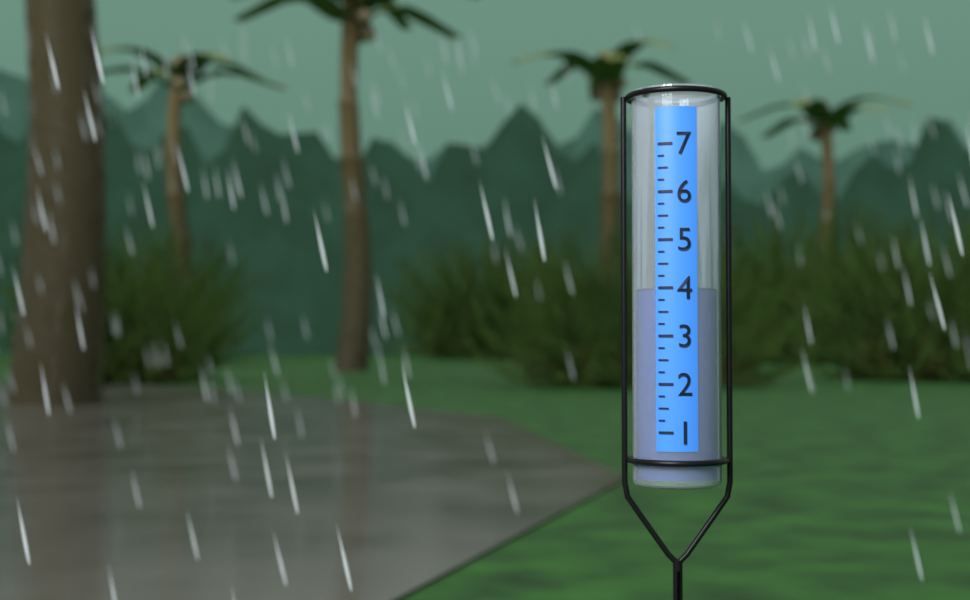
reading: 4.00 (no unit)
